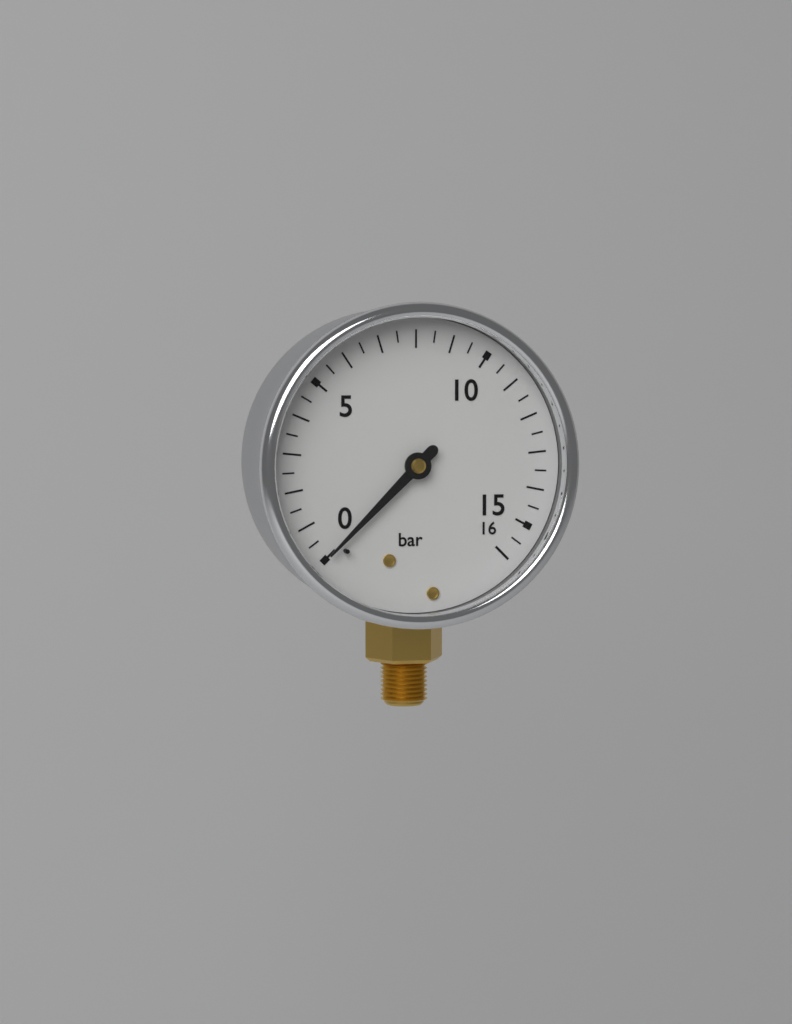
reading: 0.0 bar
